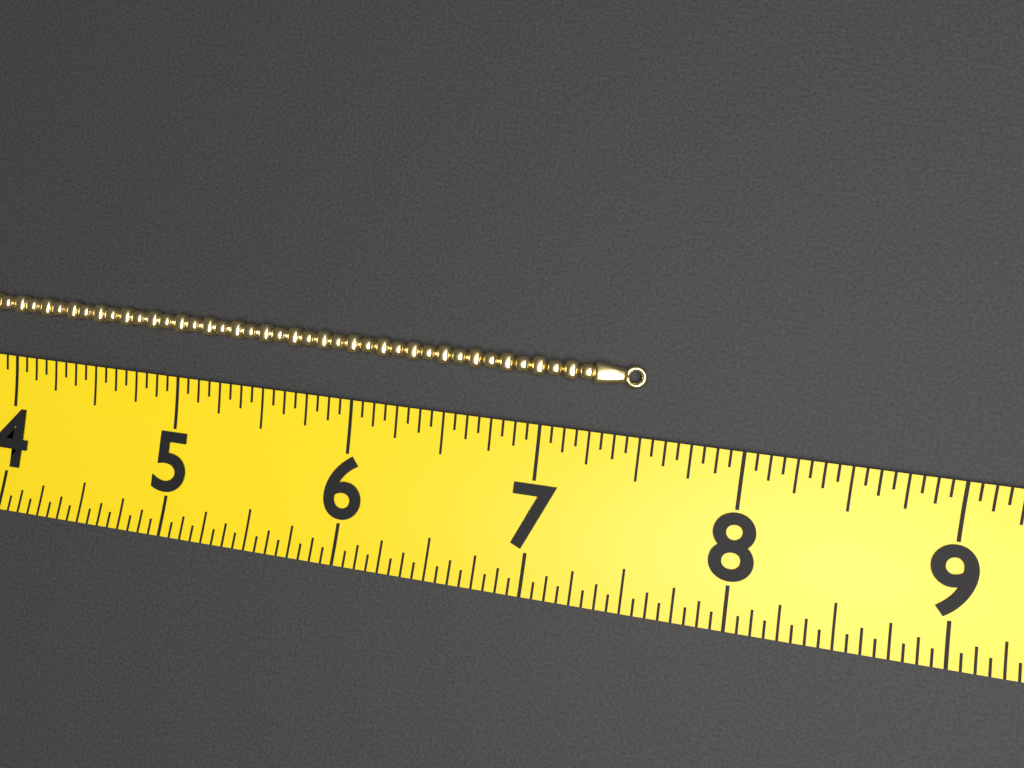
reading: 7.5000 (no unit)
